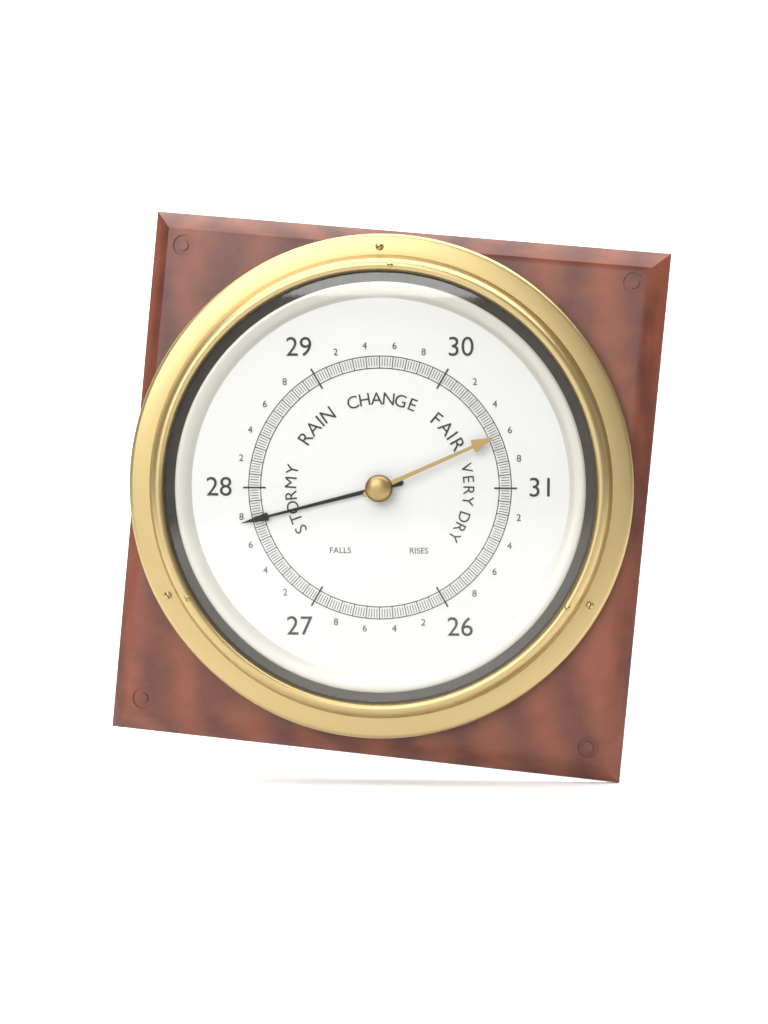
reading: 27.76 (no unit)
